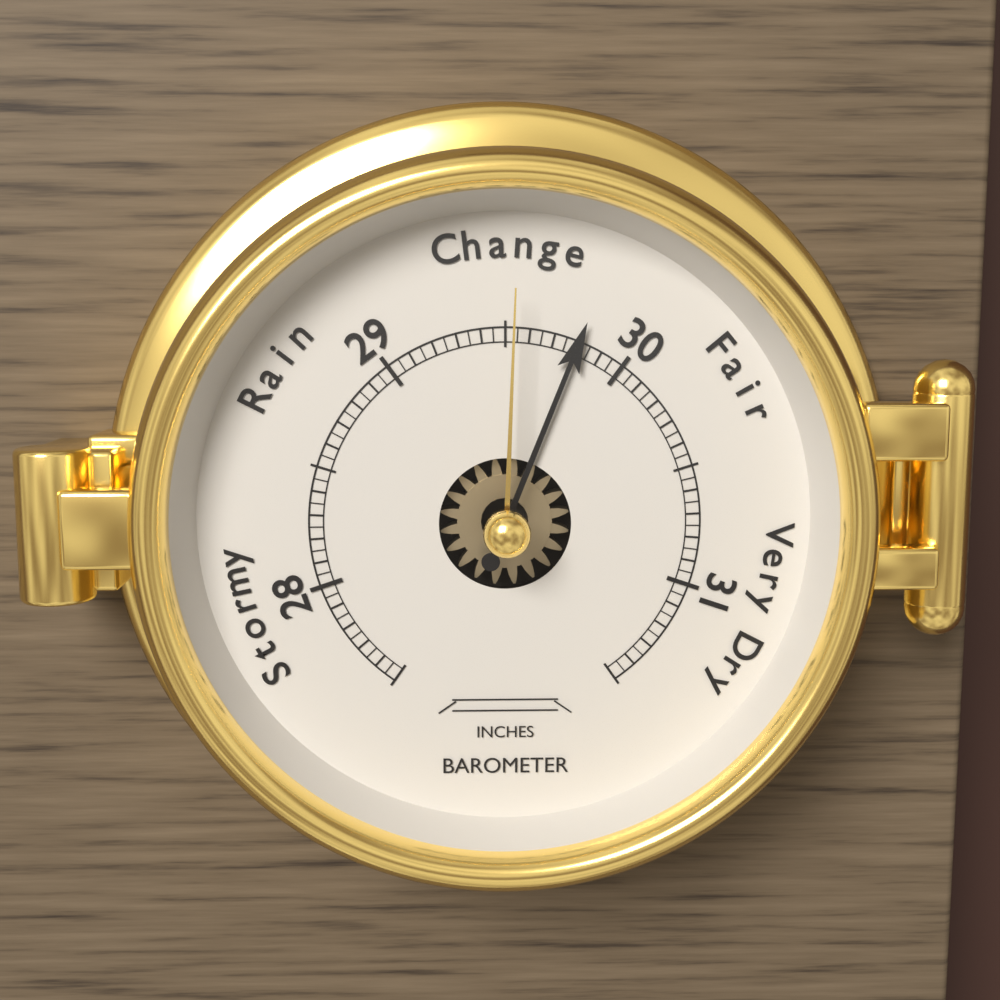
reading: 29.80 inches
